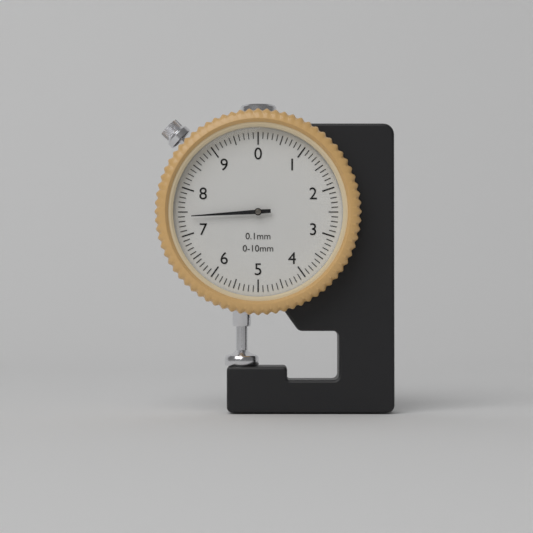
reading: 7.4 mm
